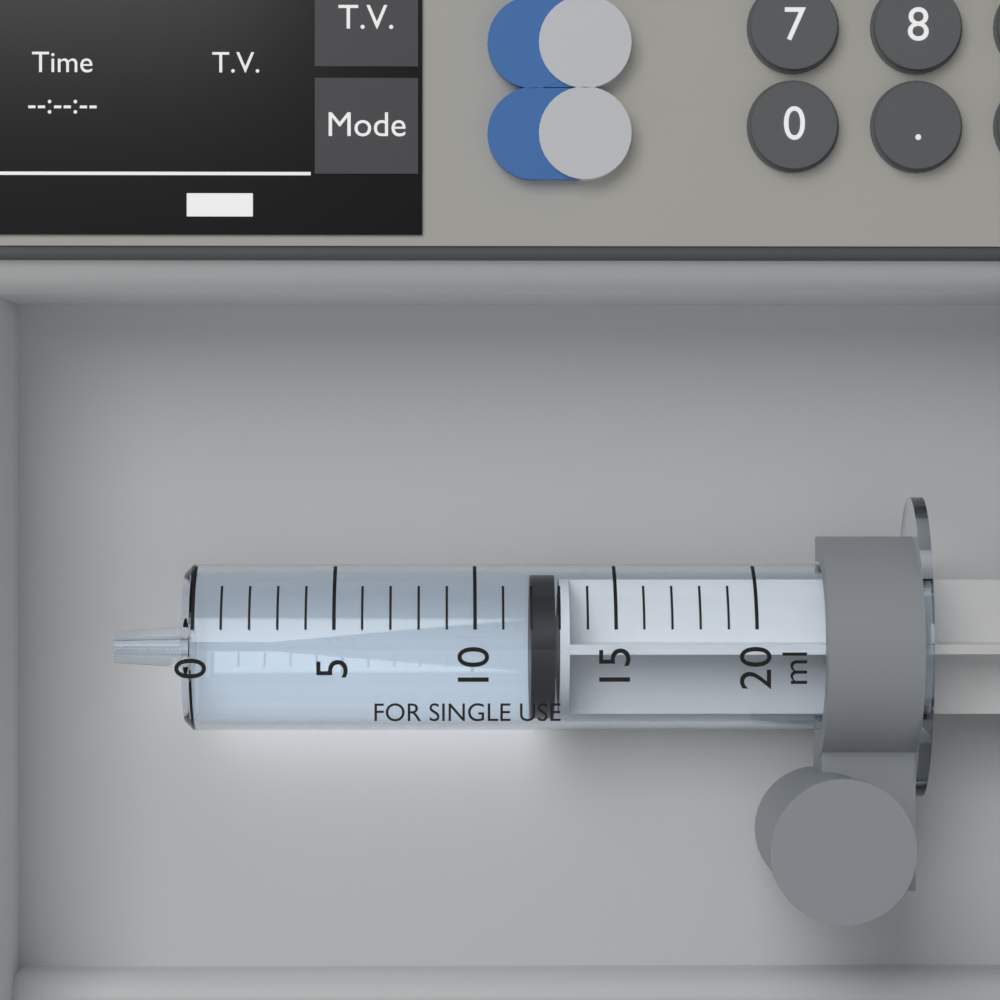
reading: 12 ml
